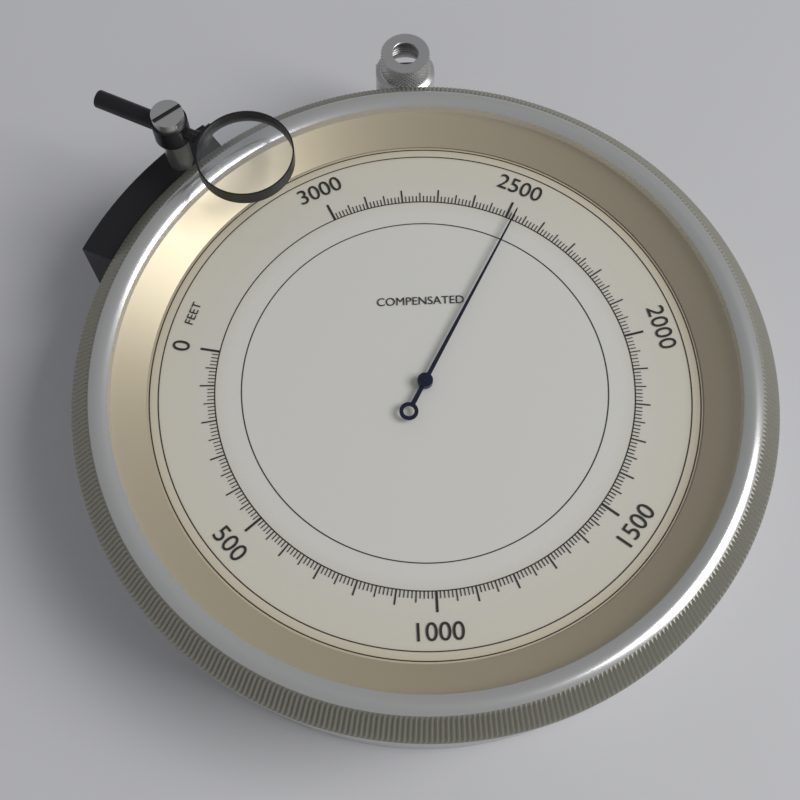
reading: 2480 feet
